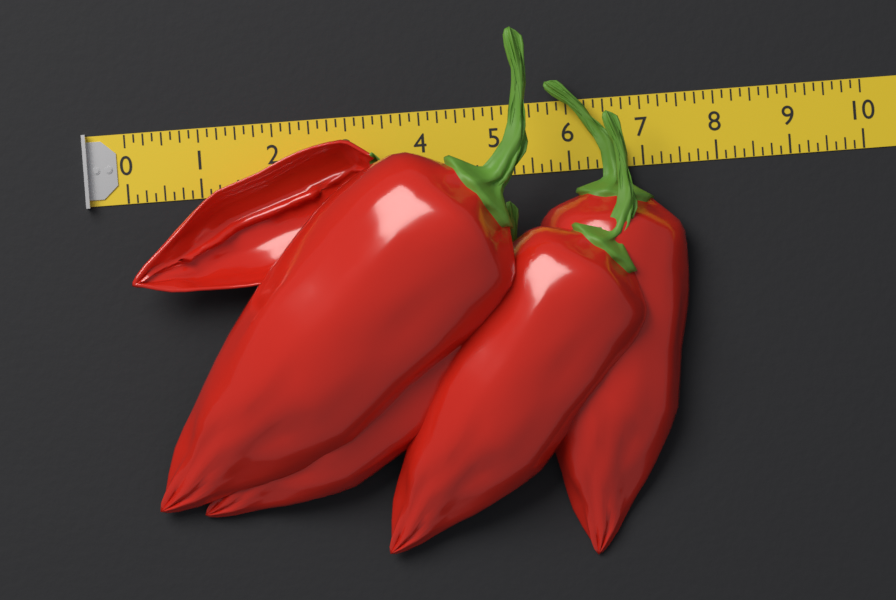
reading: 7.500 (no unit)
